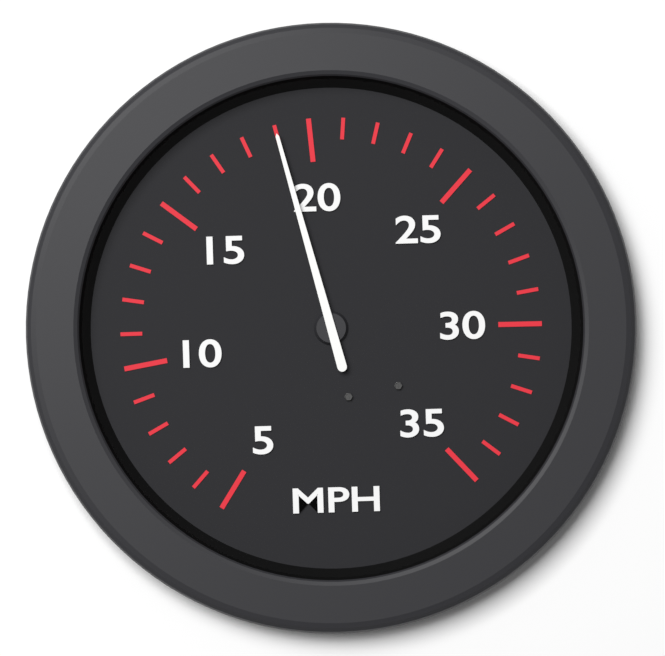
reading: 19 MPH
